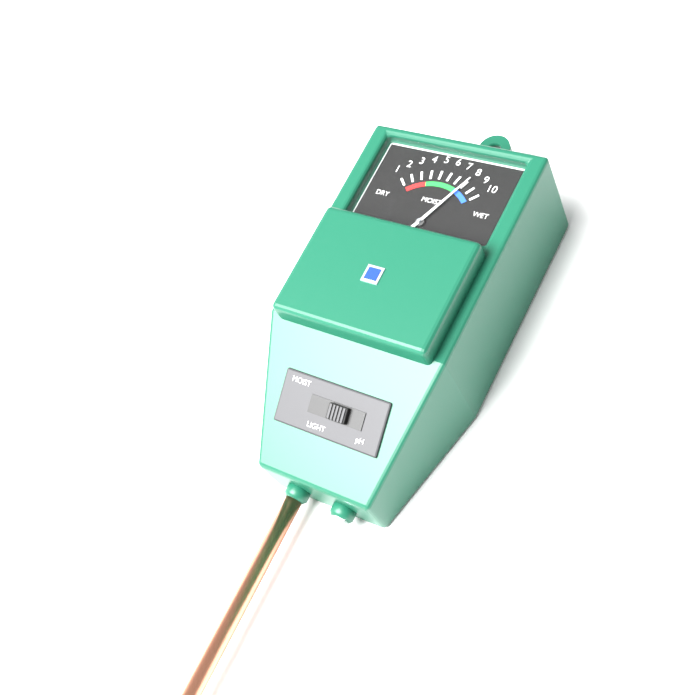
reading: 8 (no unit)
